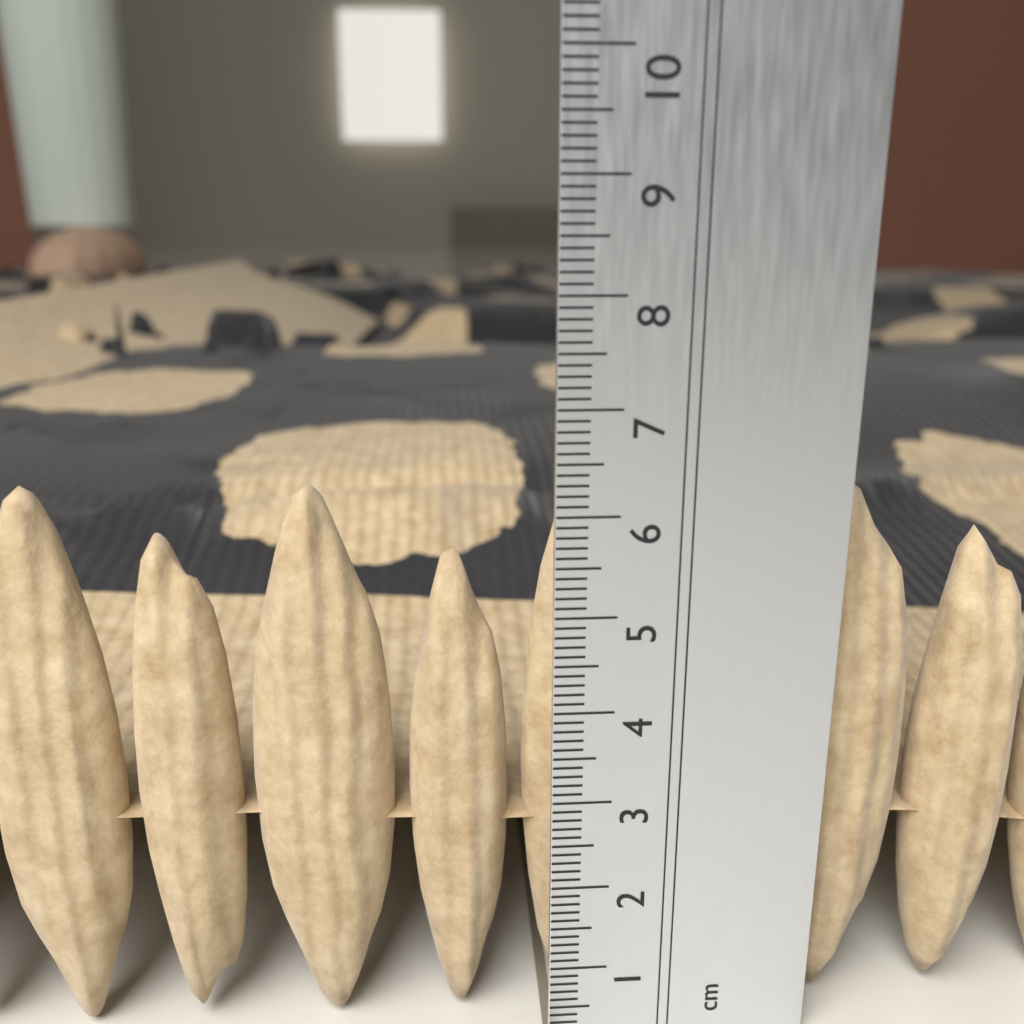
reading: 6.2 cm
